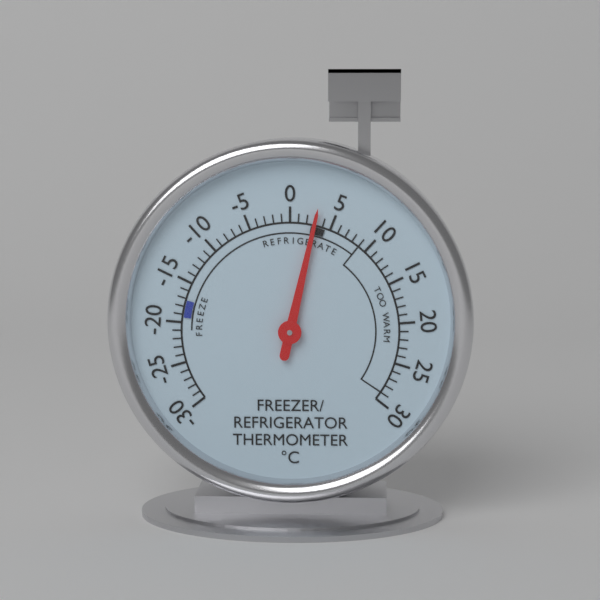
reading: 3 °C
